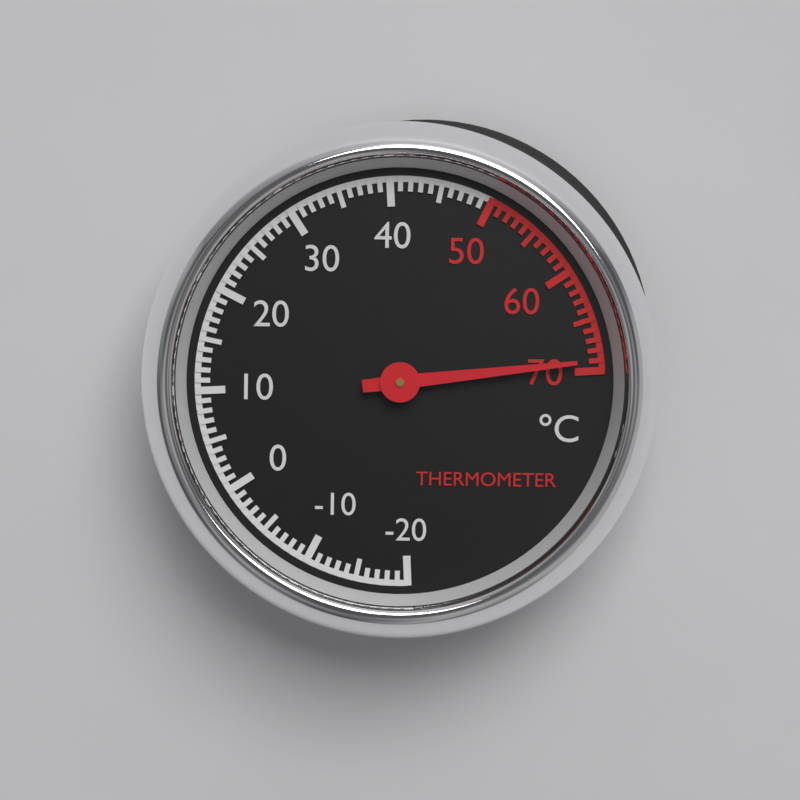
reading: 69 °C
